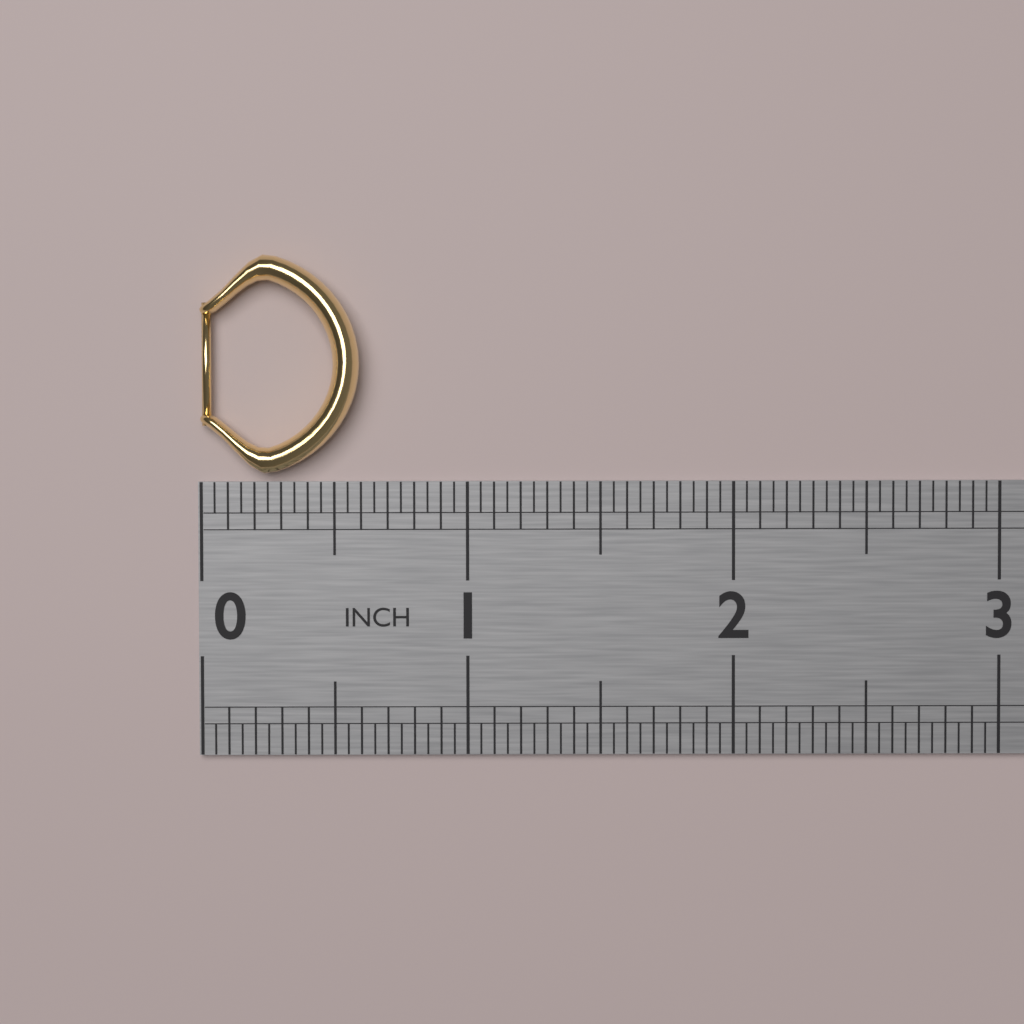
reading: 0.60 in
